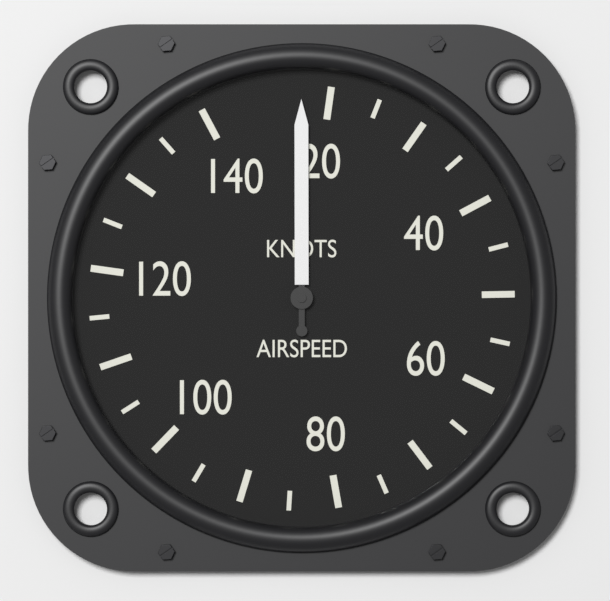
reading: 17 knots
